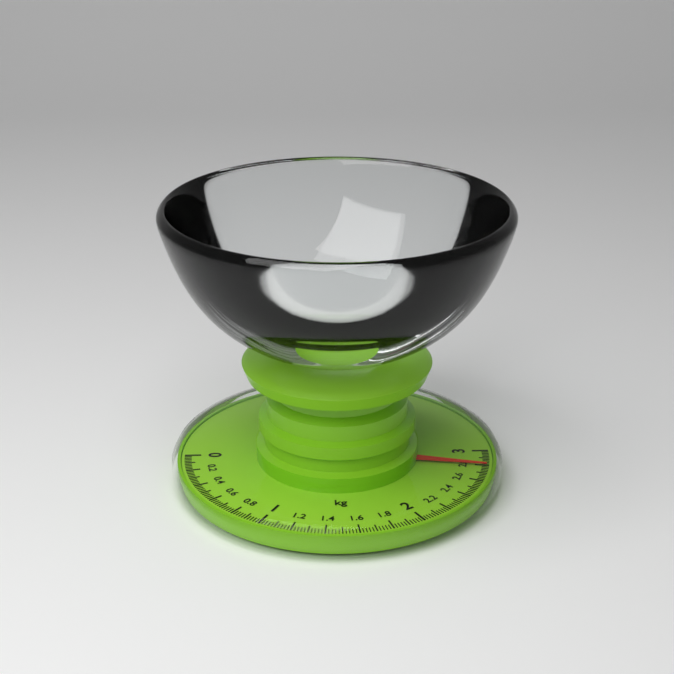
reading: 2.80 kg
